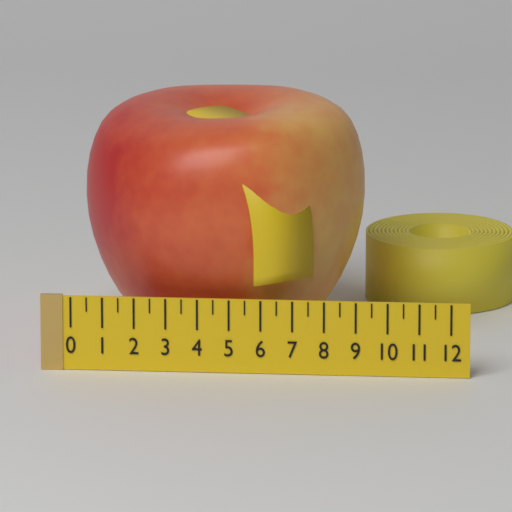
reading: 9.0 (no unit)
